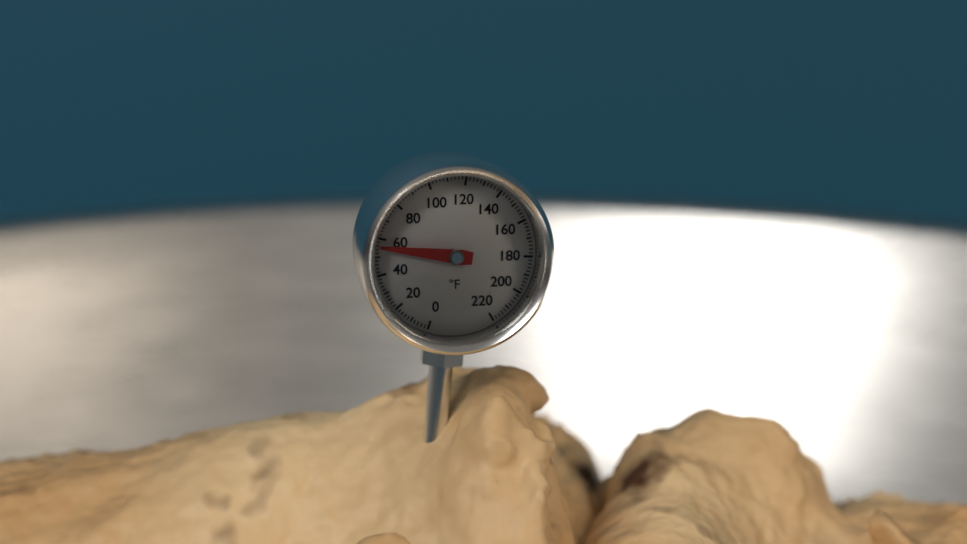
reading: 56 °F
